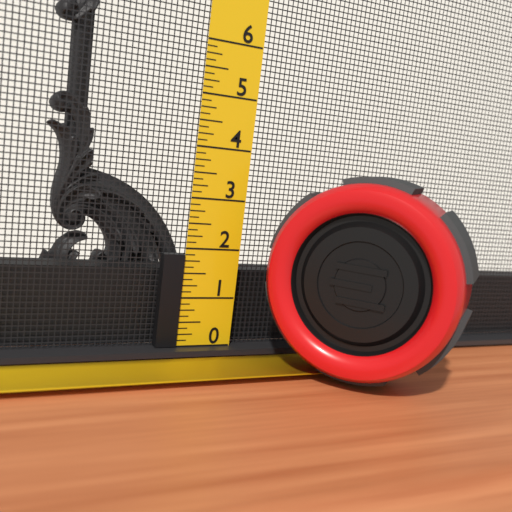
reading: 1.875 (no unit)
